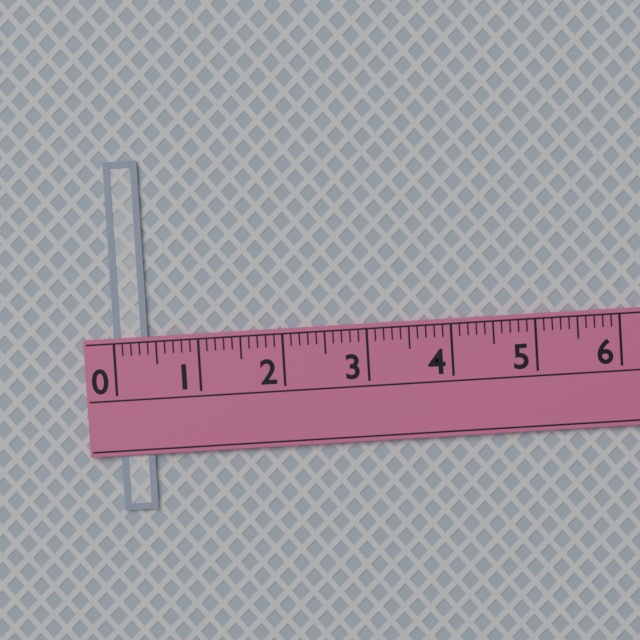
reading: 0.4 (no unit)
